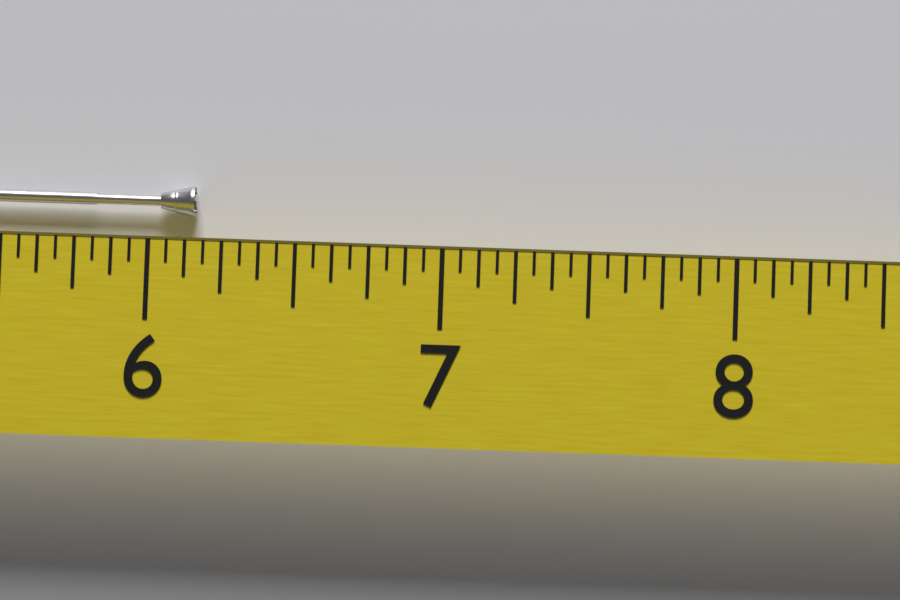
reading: 6.1250 (no unit)
